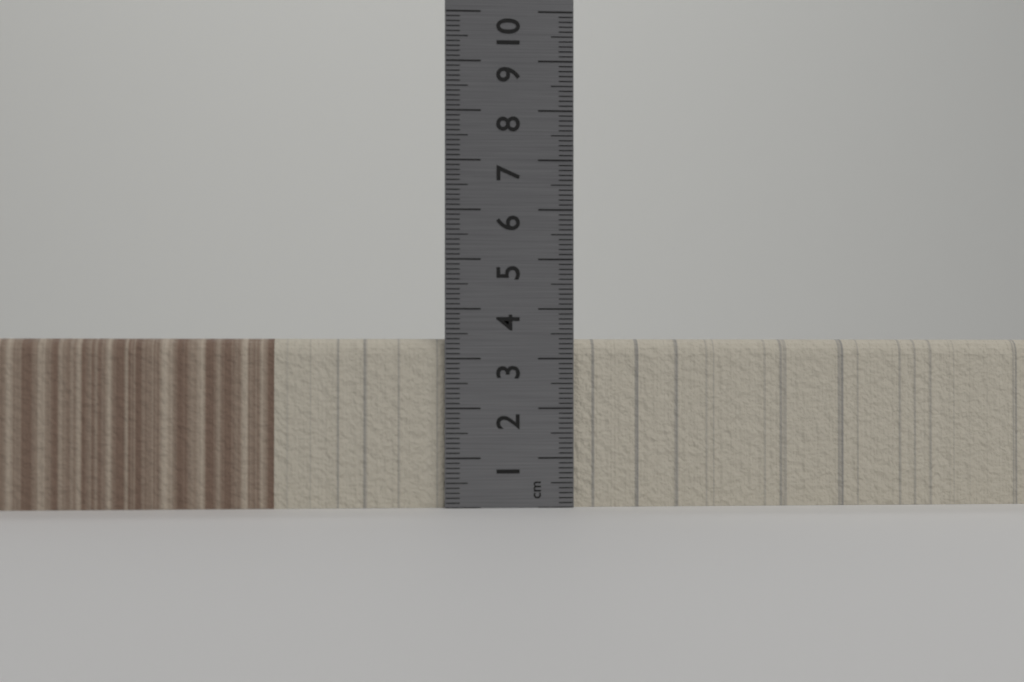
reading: 3.4 cm
